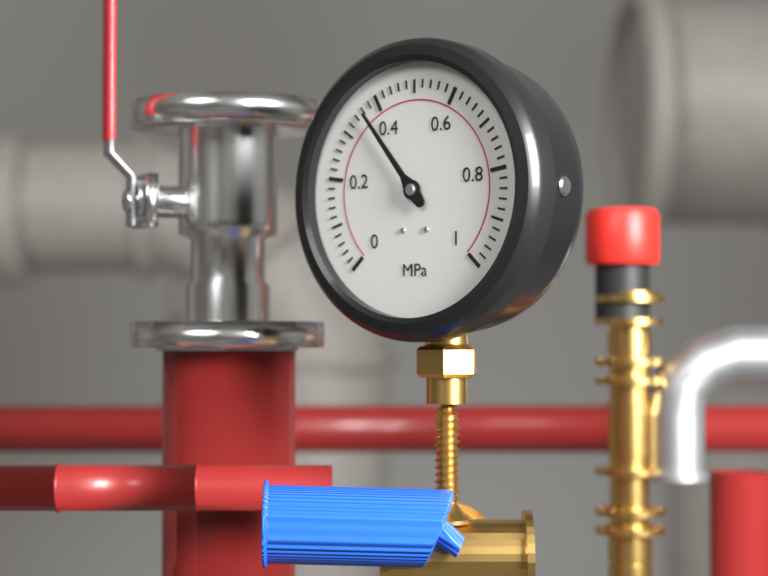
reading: 0.36 MPa
